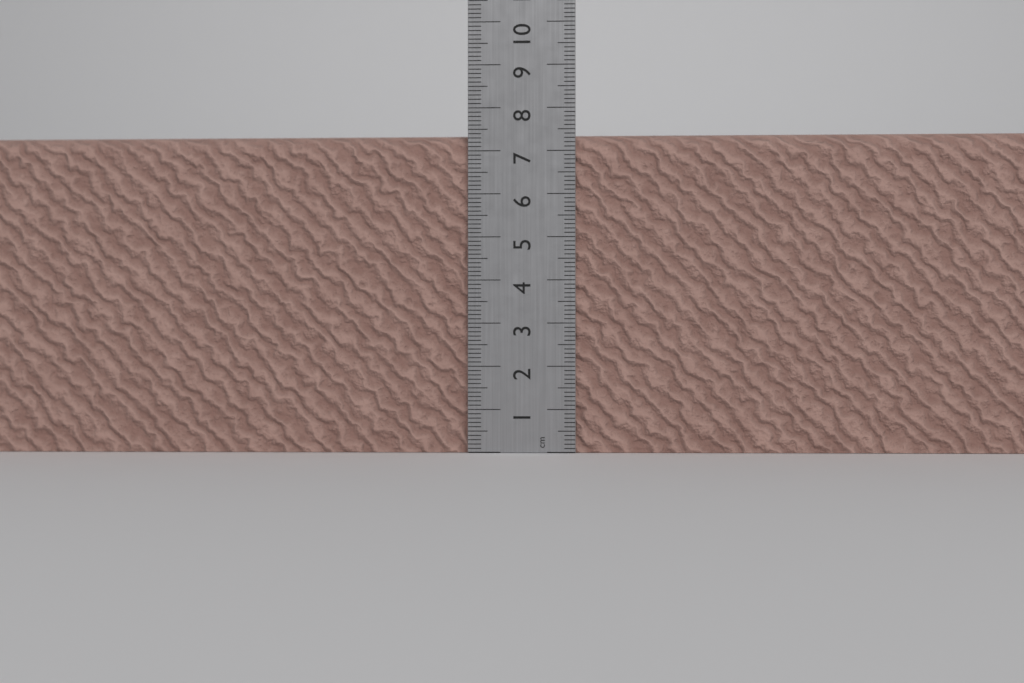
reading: 7.4 cm
